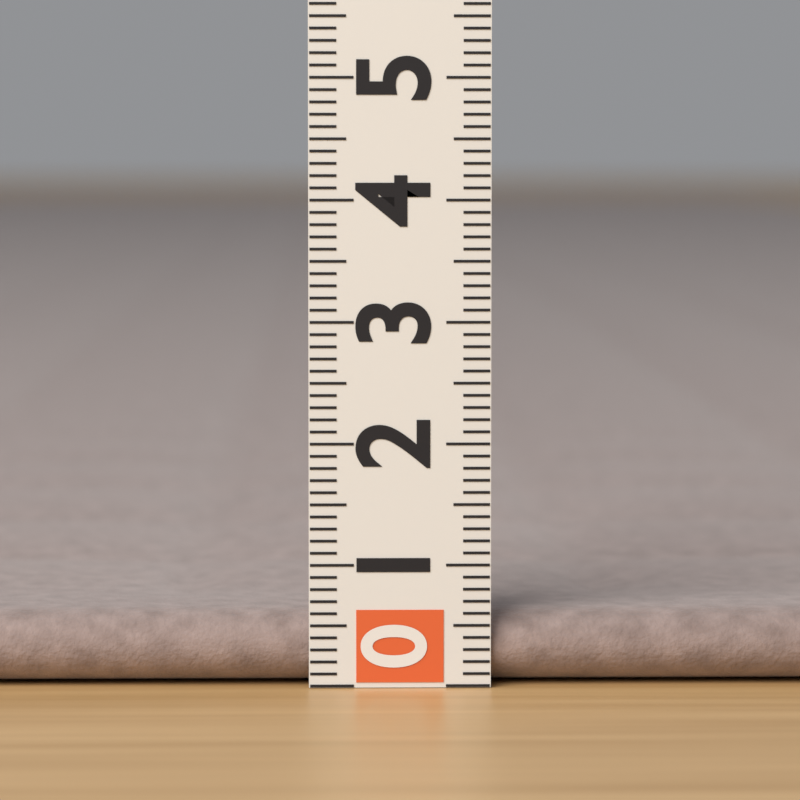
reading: 0.6 (no unit)
